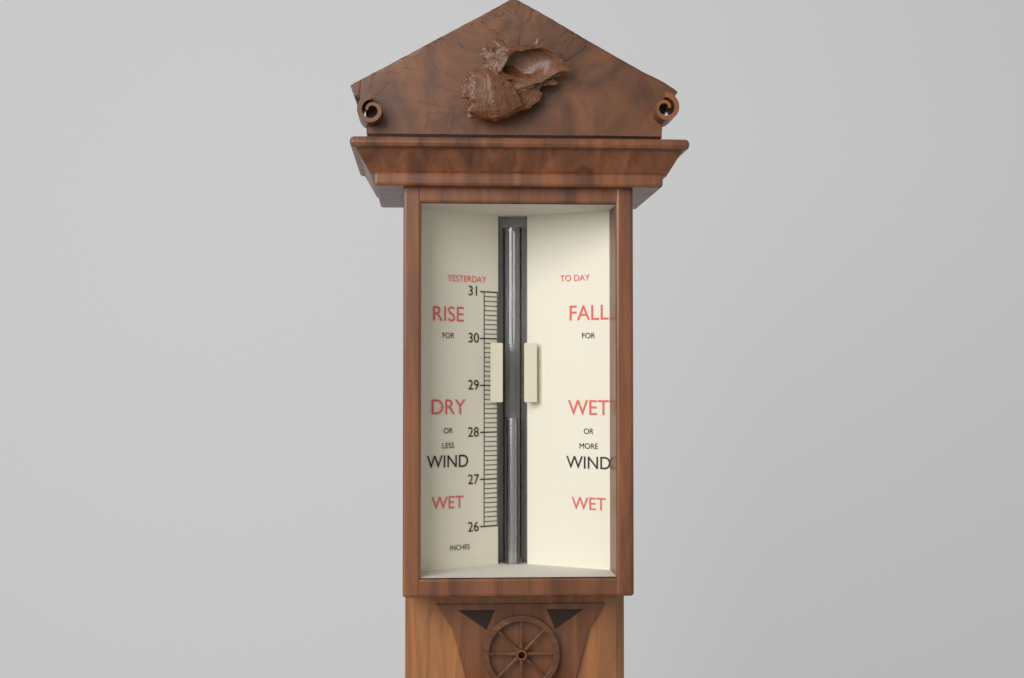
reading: 28.3 in
